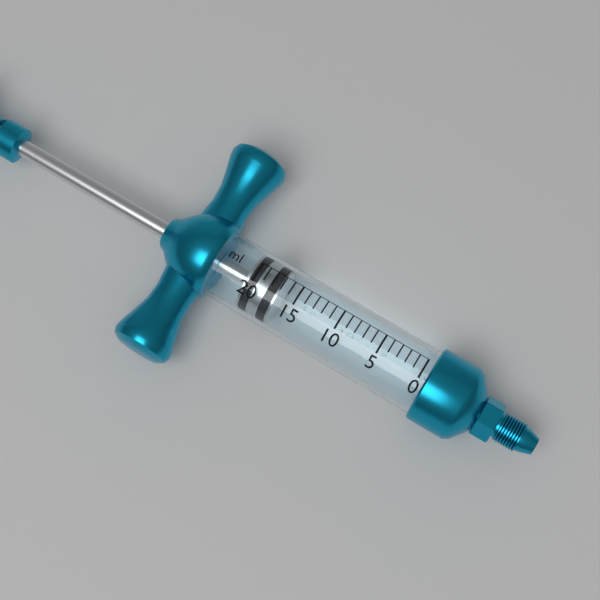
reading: 17 ml
